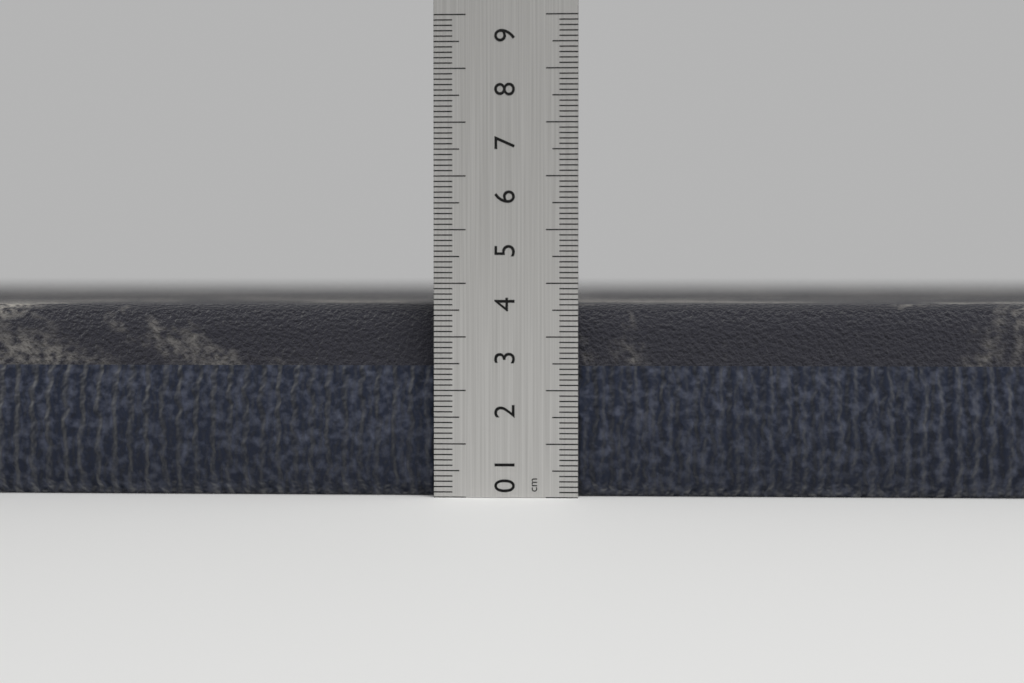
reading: 3.6 cm
